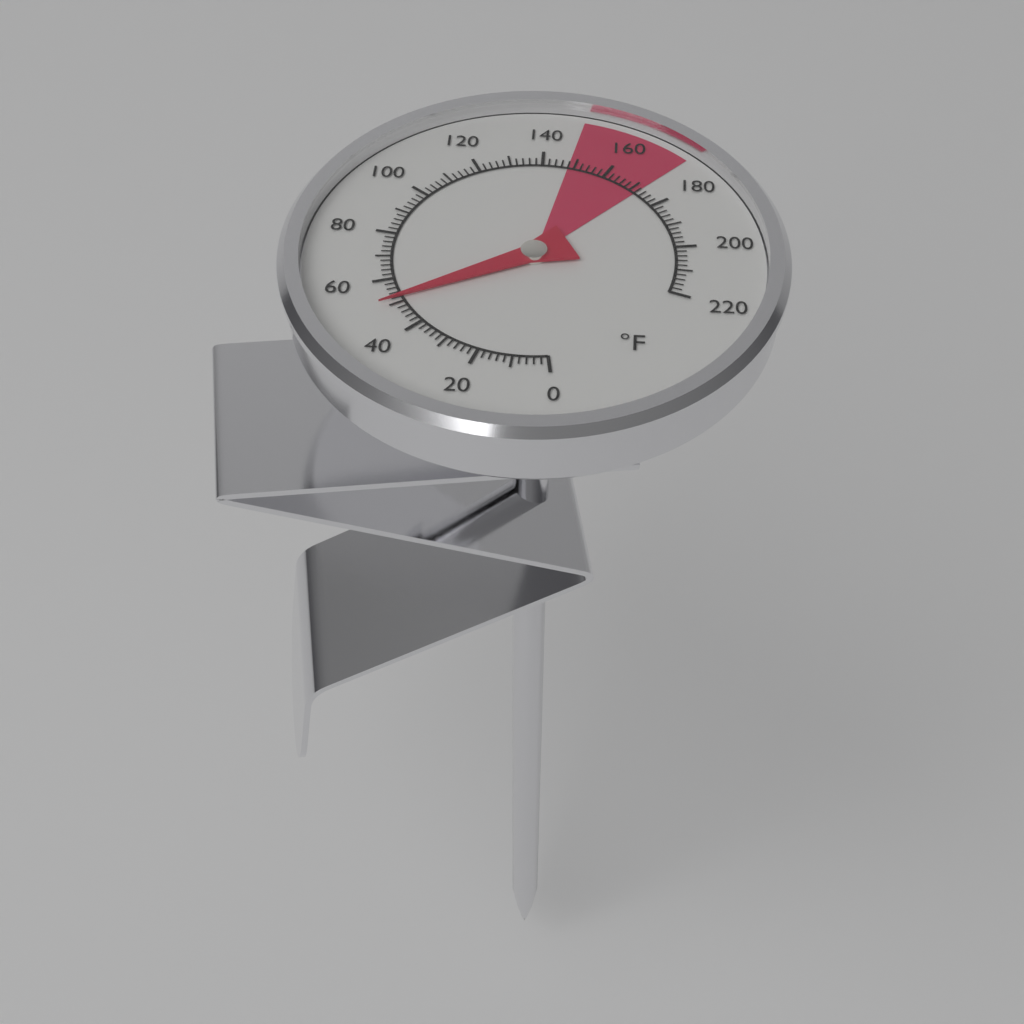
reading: 52 °F
